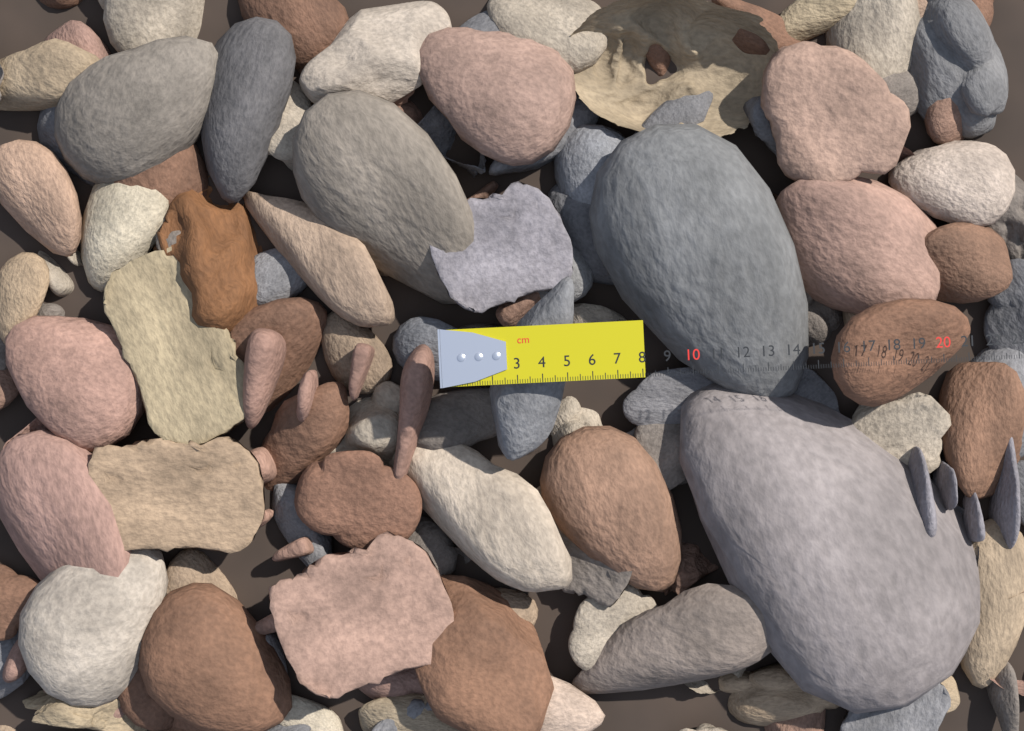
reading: 8.1 cm
